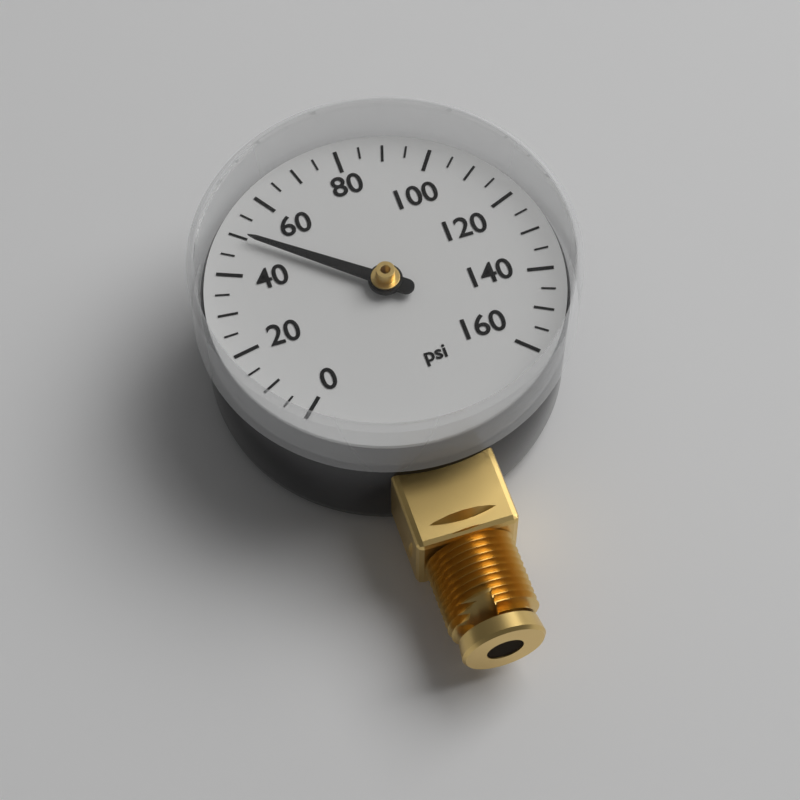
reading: 50 psi
